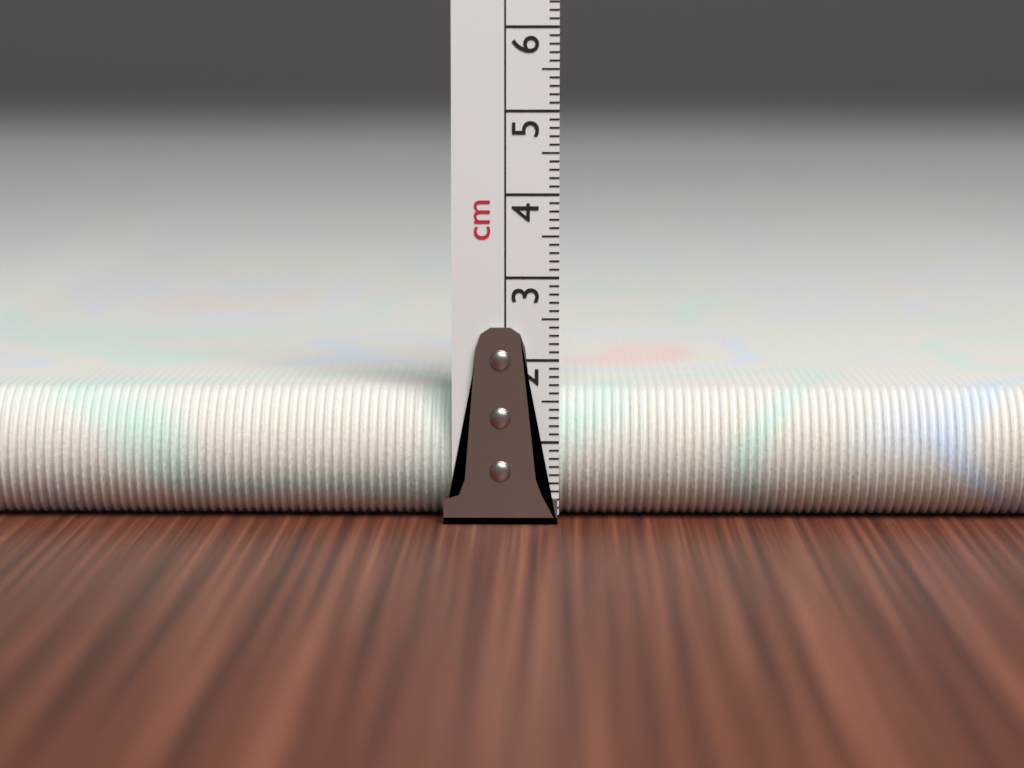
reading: 1.6 cm
